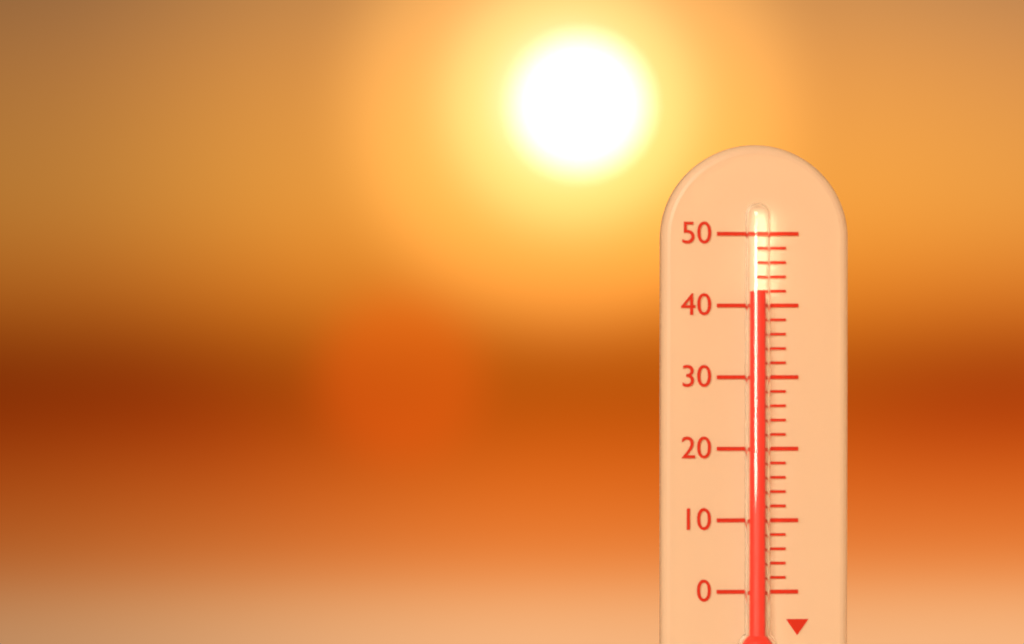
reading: 42 (no unit)
